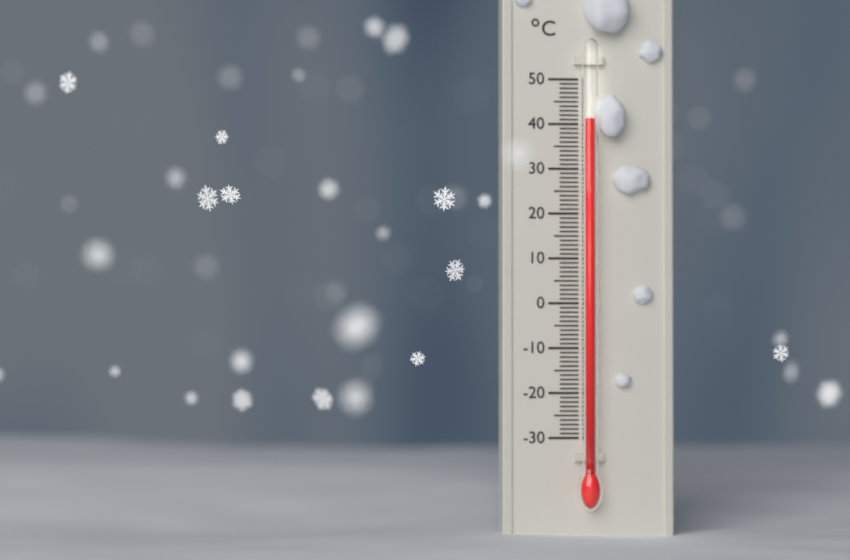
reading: 41 °C
